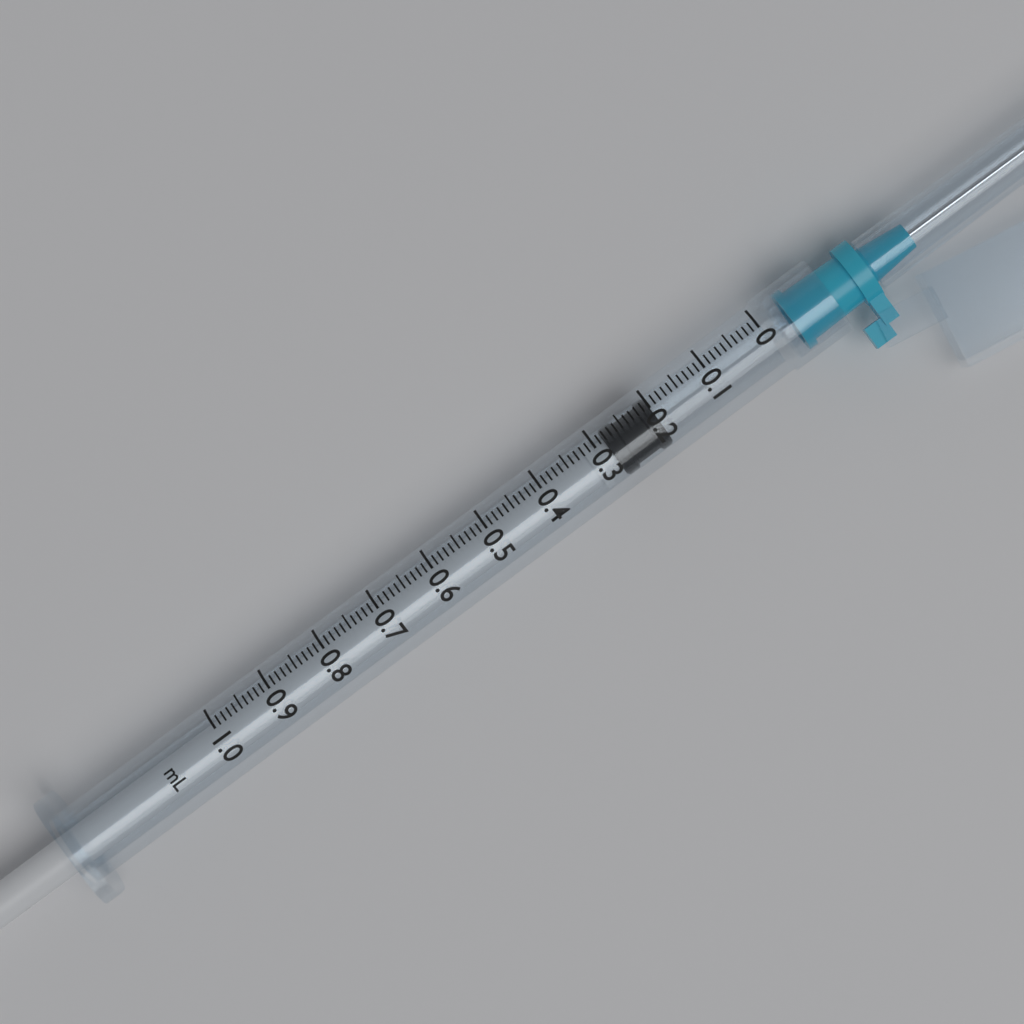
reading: 0.20 ml
